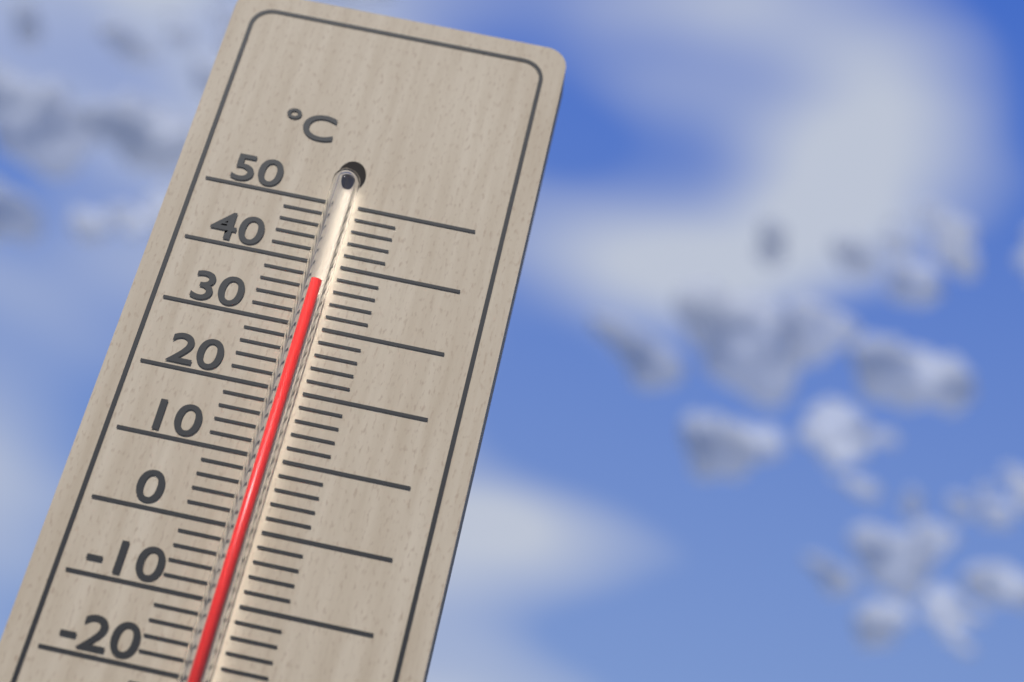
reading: 36 °C
